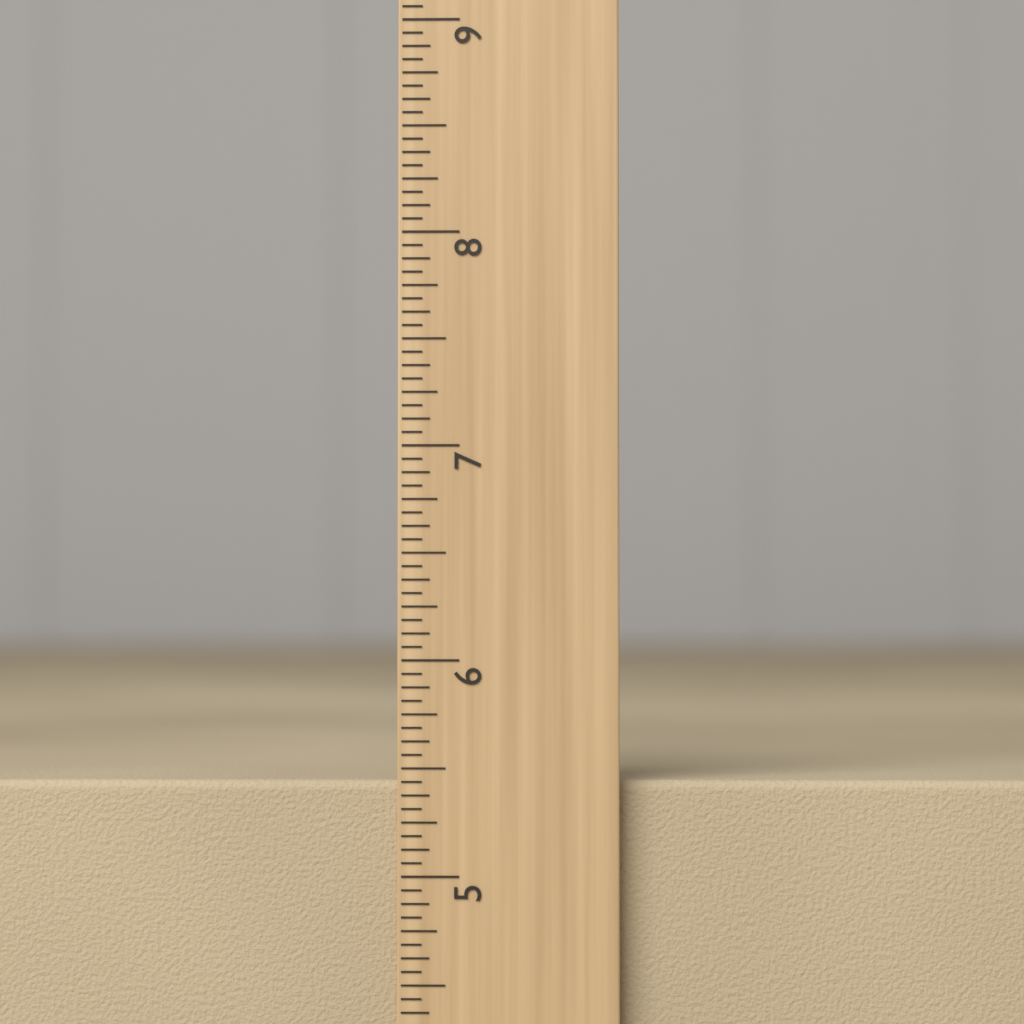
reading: 5.4375 inch
